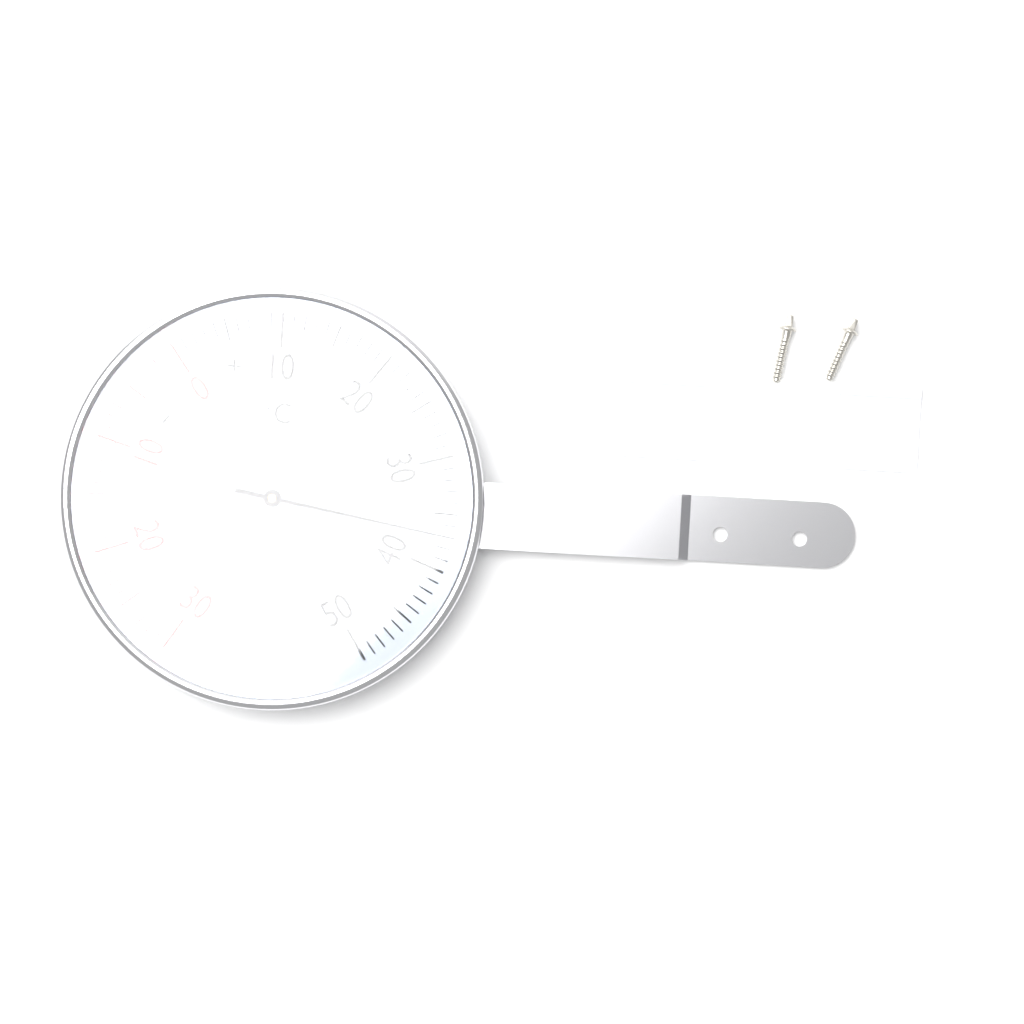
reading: 37 °C
